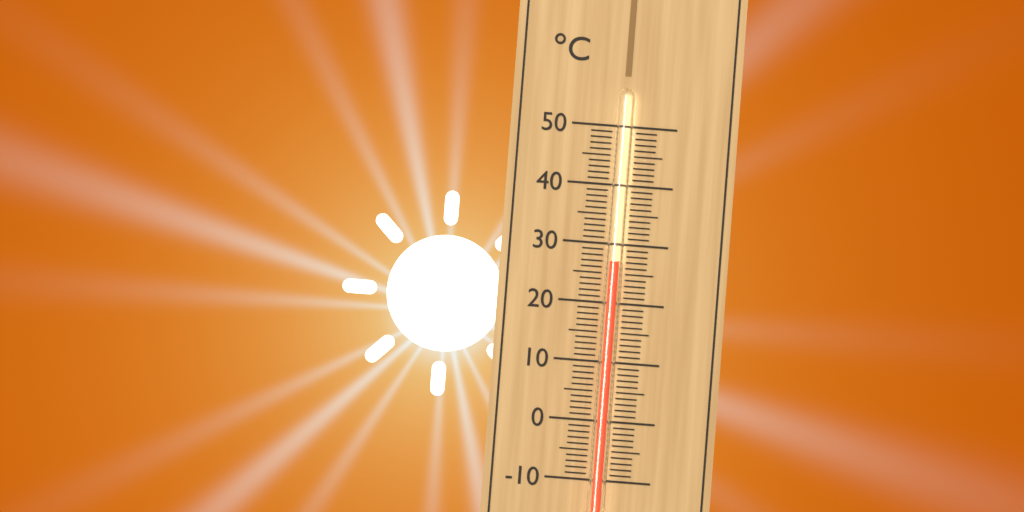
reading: 27 °C
